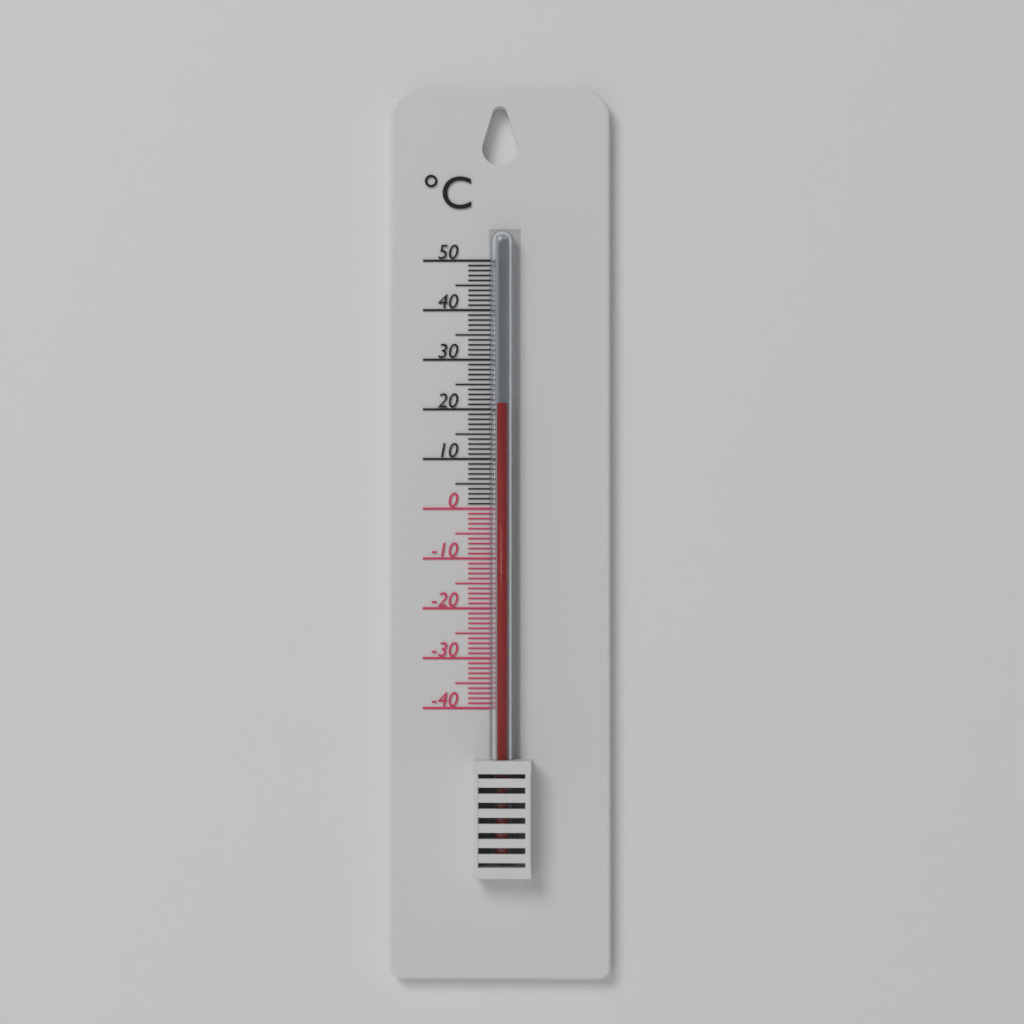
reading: 21 °C
